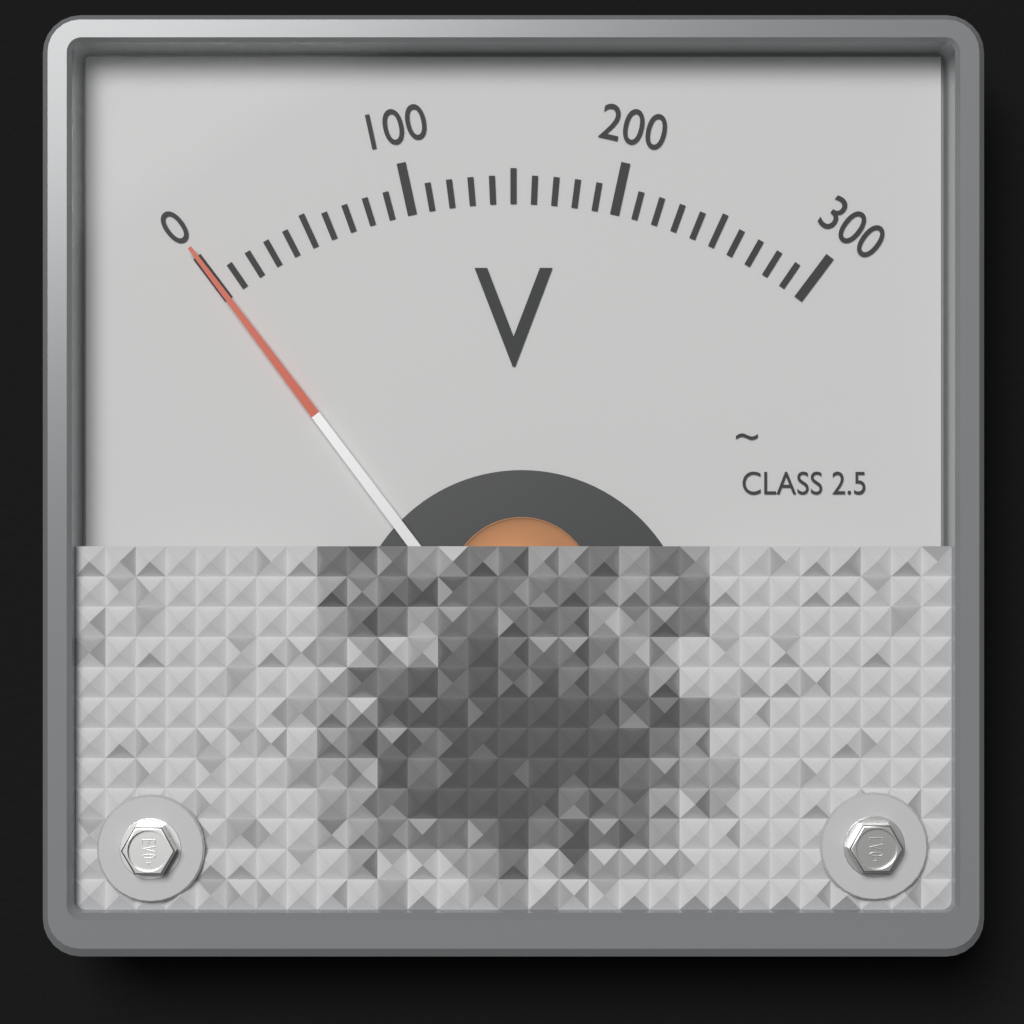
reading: 0 V
